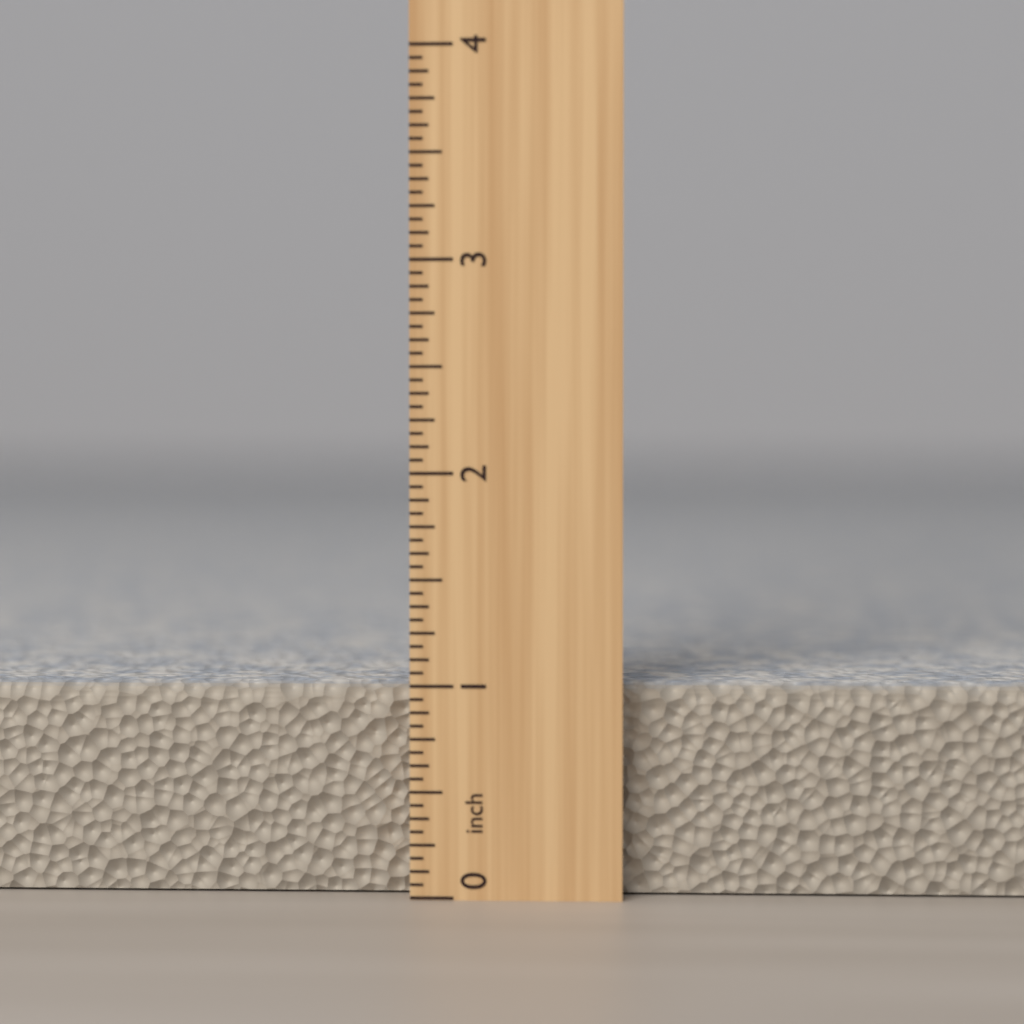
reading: 1.0000 inch
